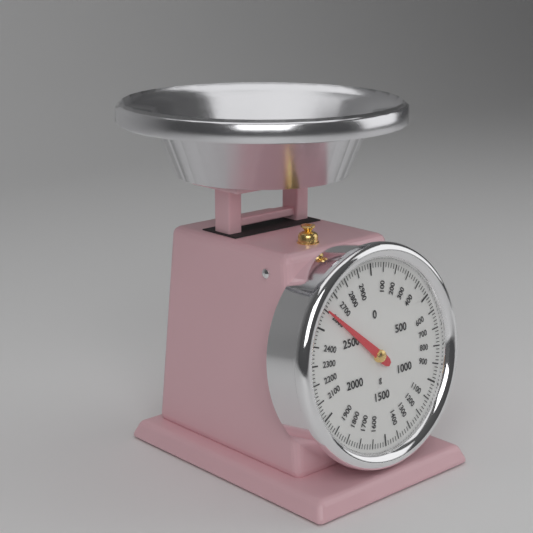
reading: 2600 g
